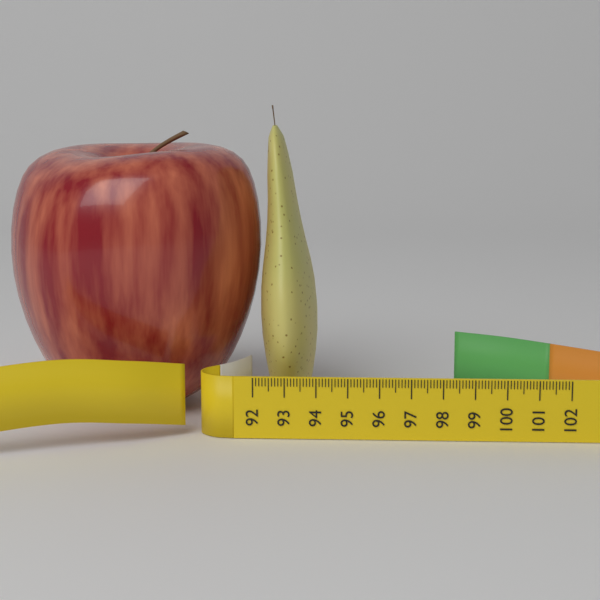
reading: 93.9 (no unit)
